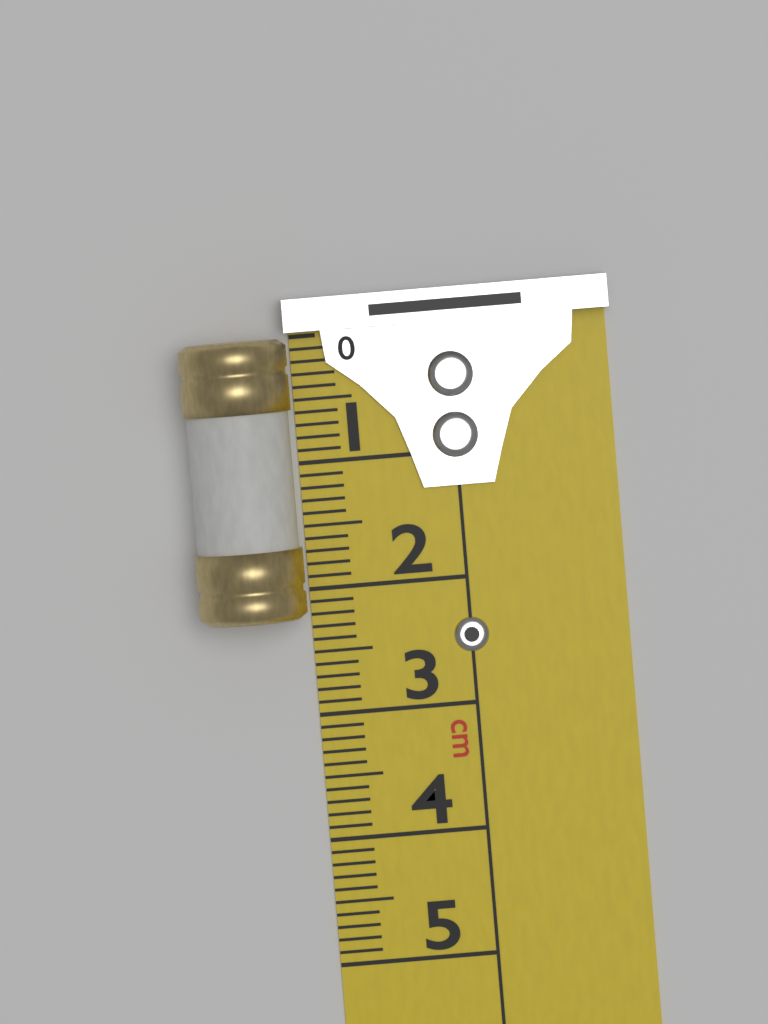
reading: 2.2 cm
